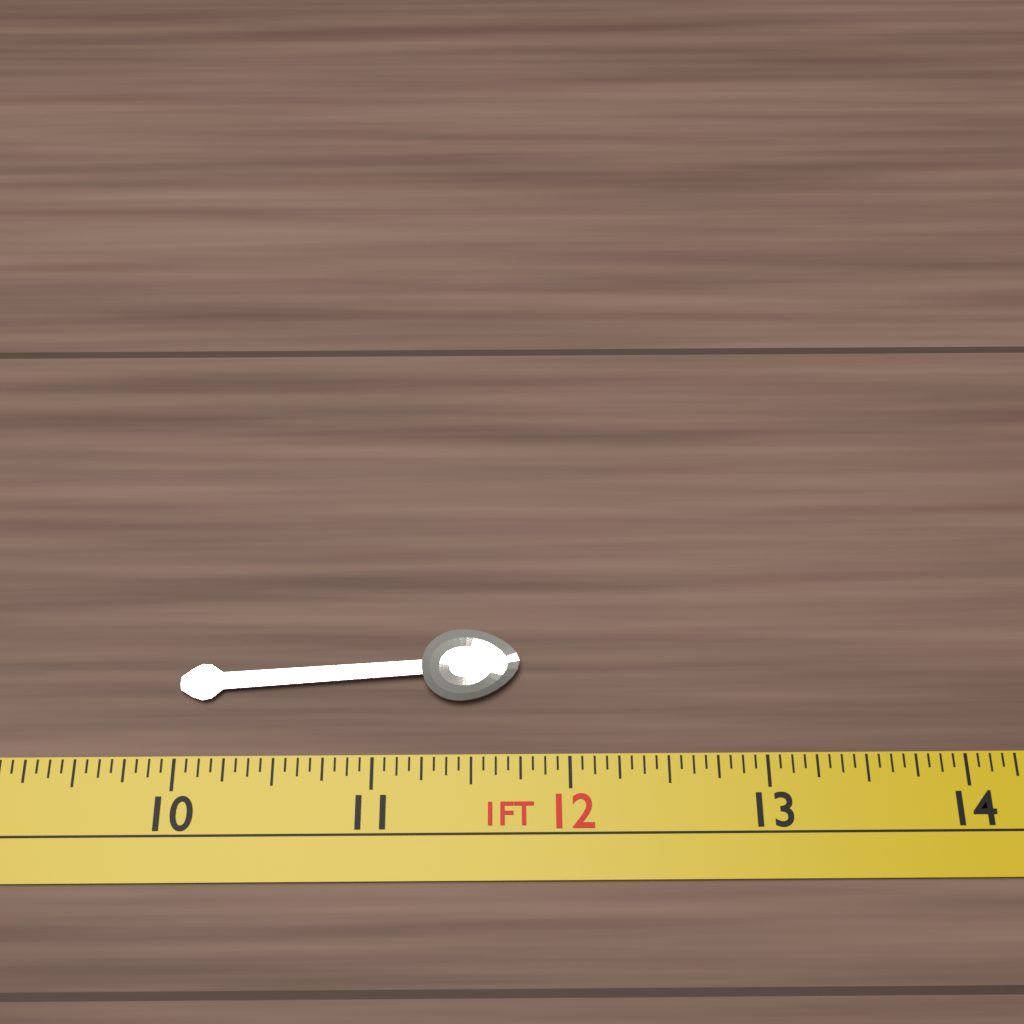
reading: 11.7500 in
